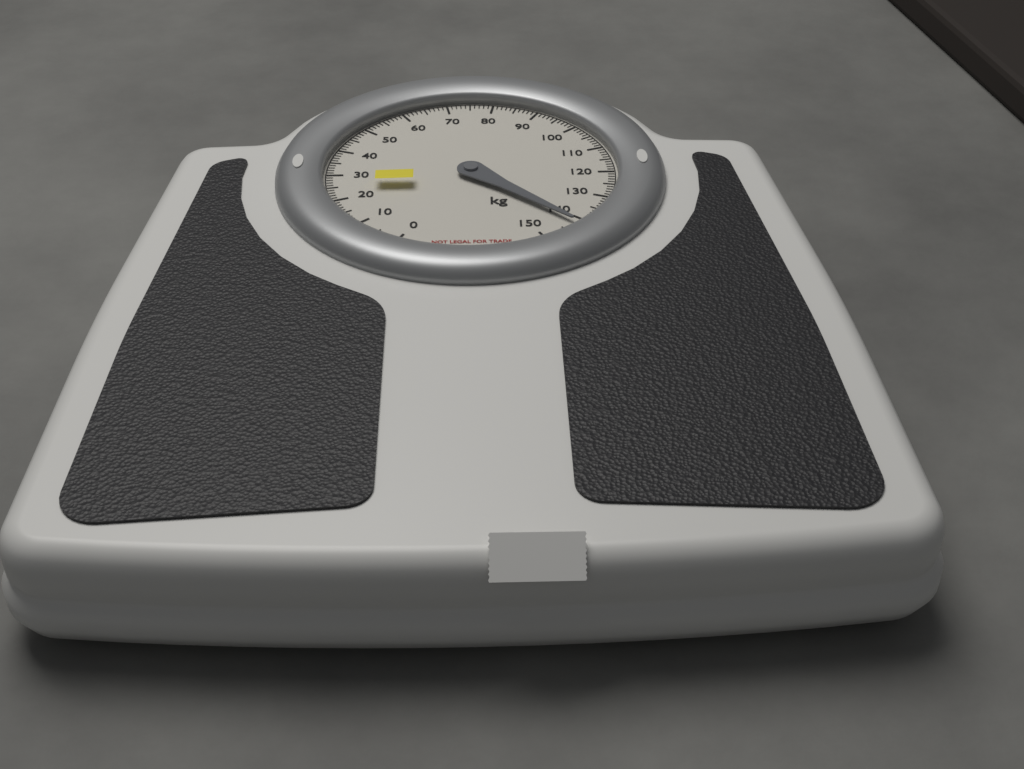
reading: 142 kg
